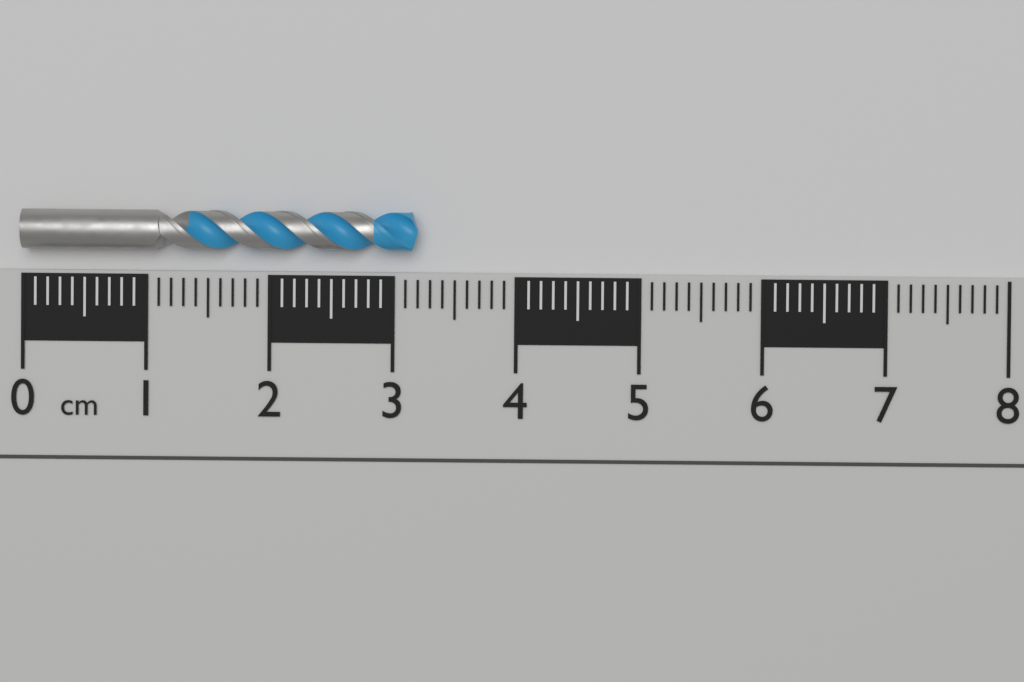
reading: 3.2 cm
